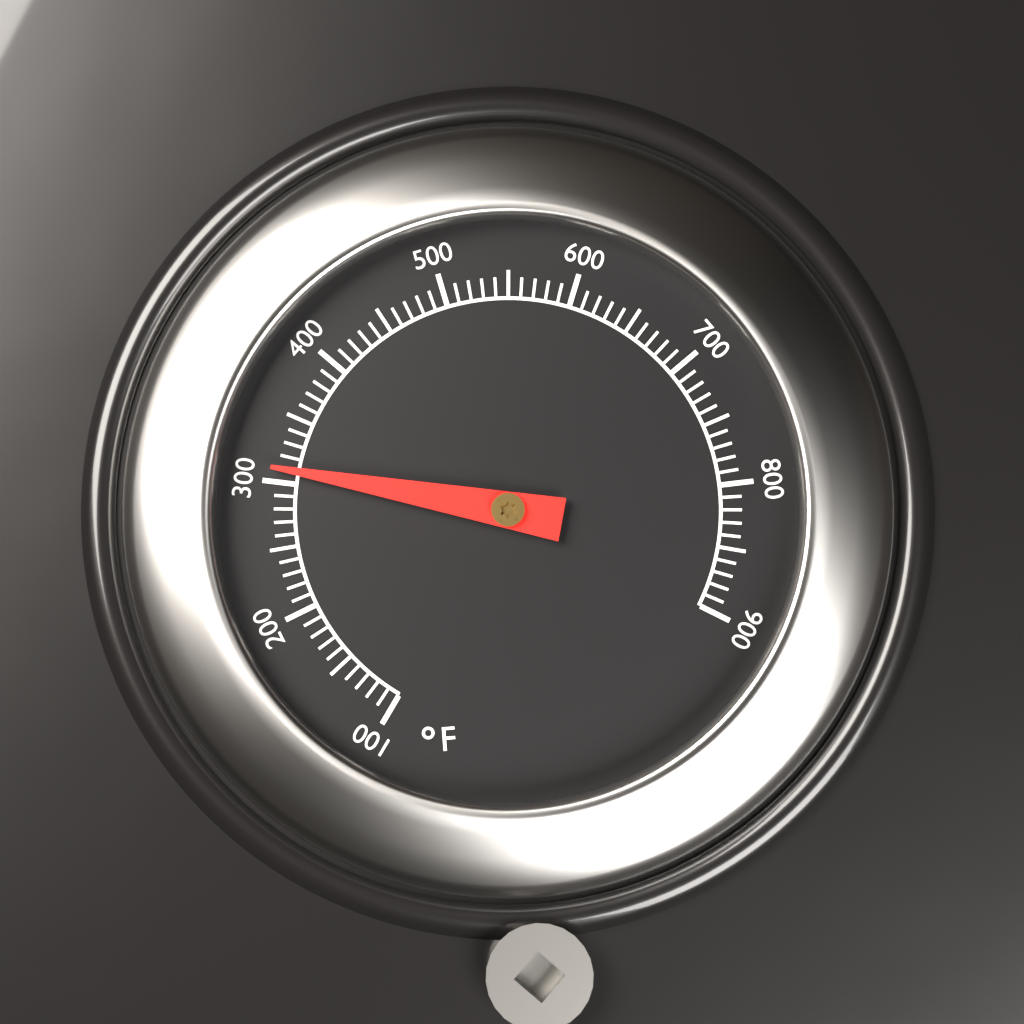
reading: 310 °F
